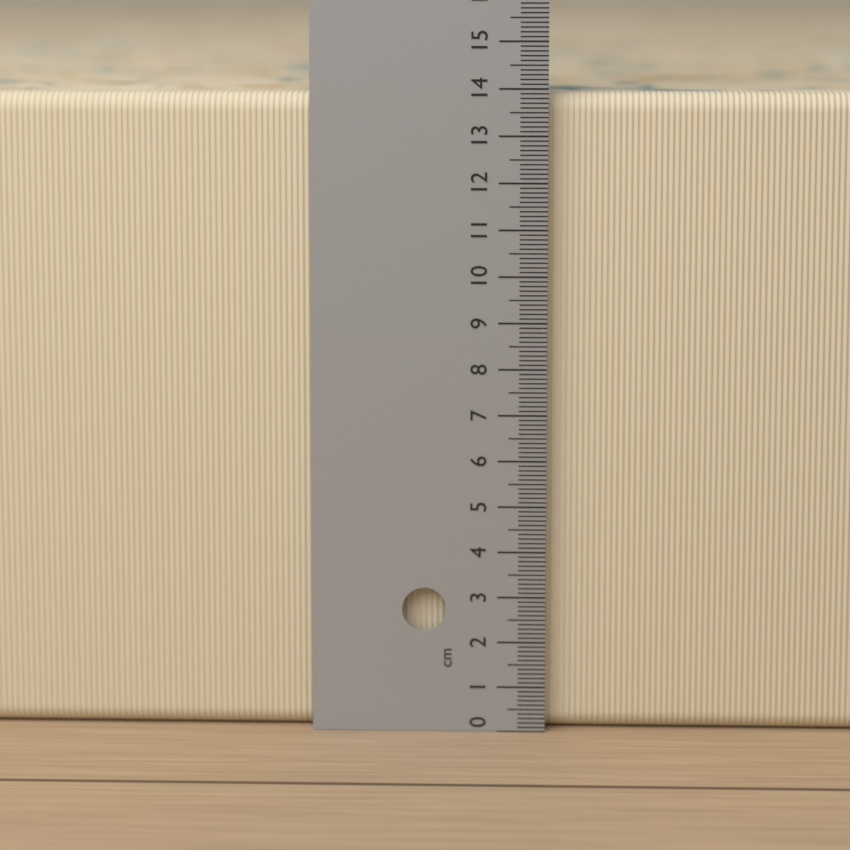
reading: 13.9 cm
